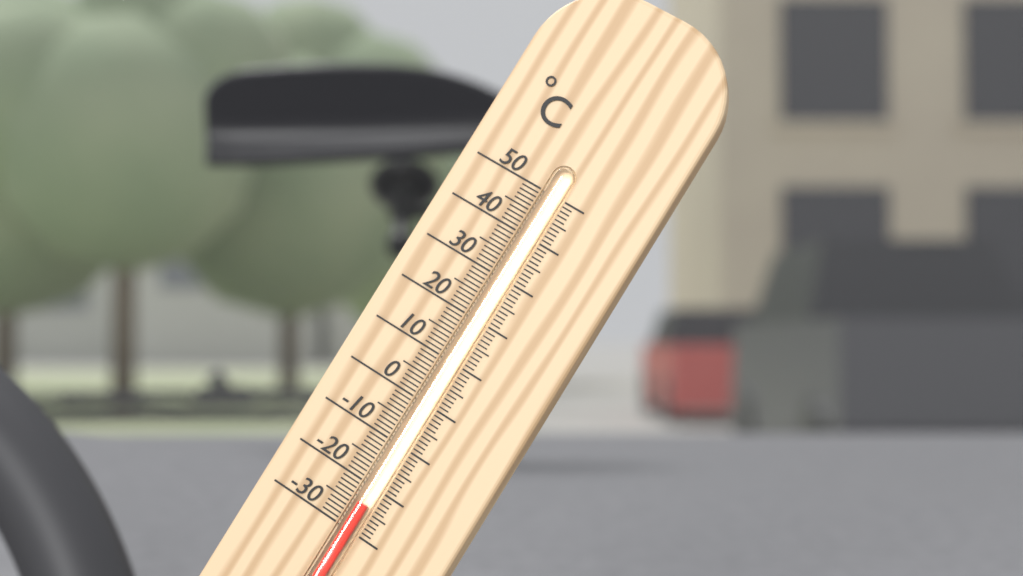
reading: -24 °C
